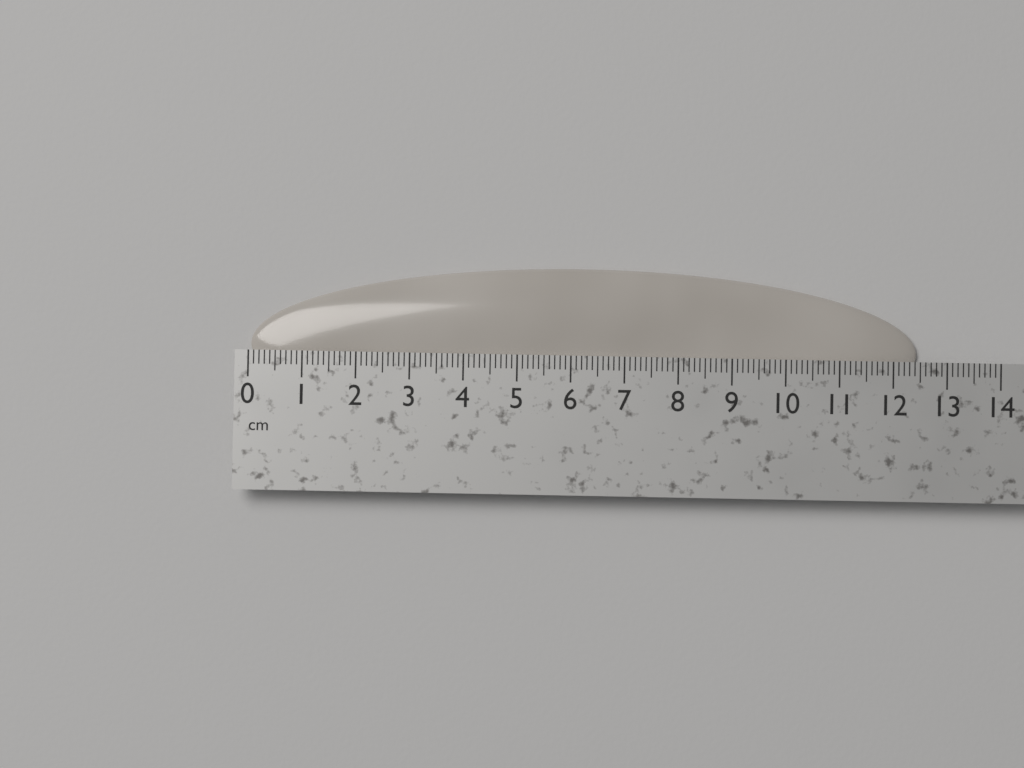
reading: 12.5 cm
